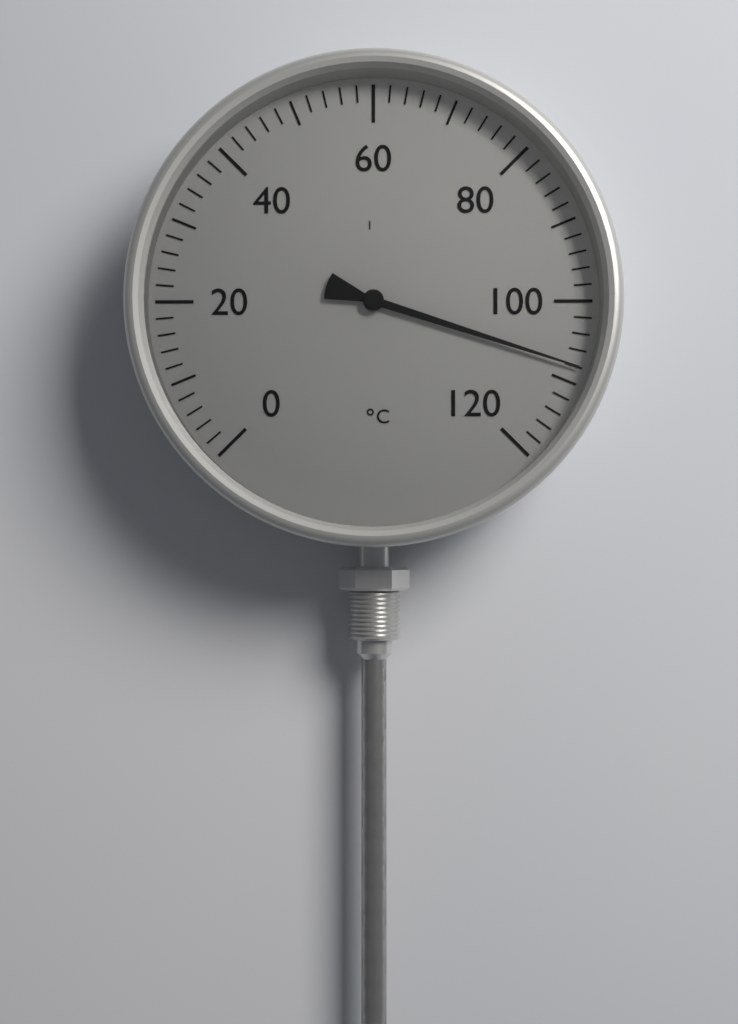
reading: 108 °C
